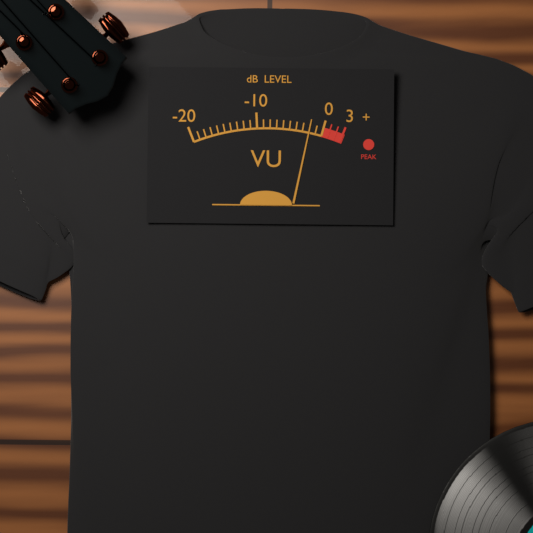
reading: -2 dB
